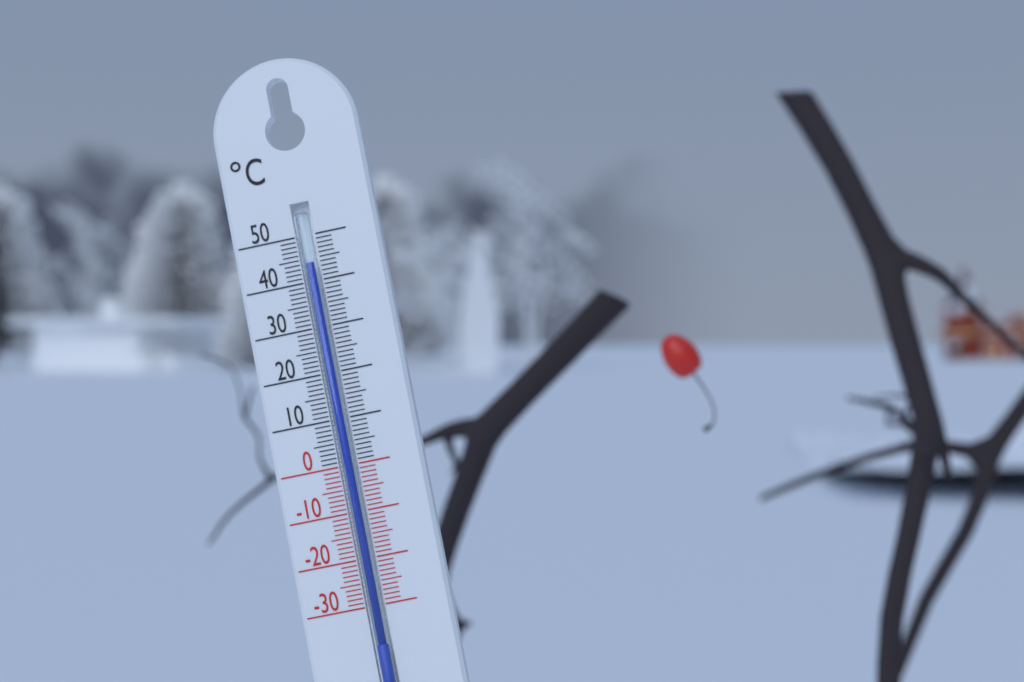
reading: 44 °C
